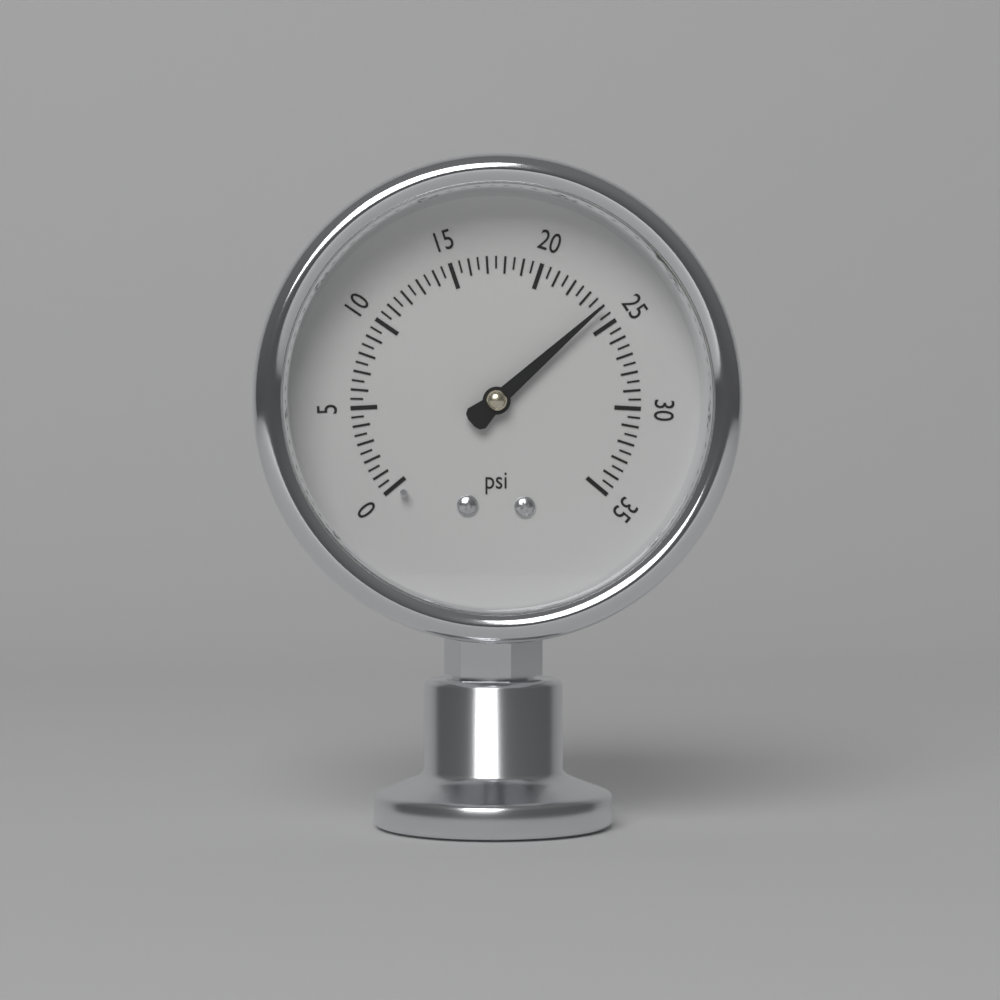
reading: 24.0 psi
